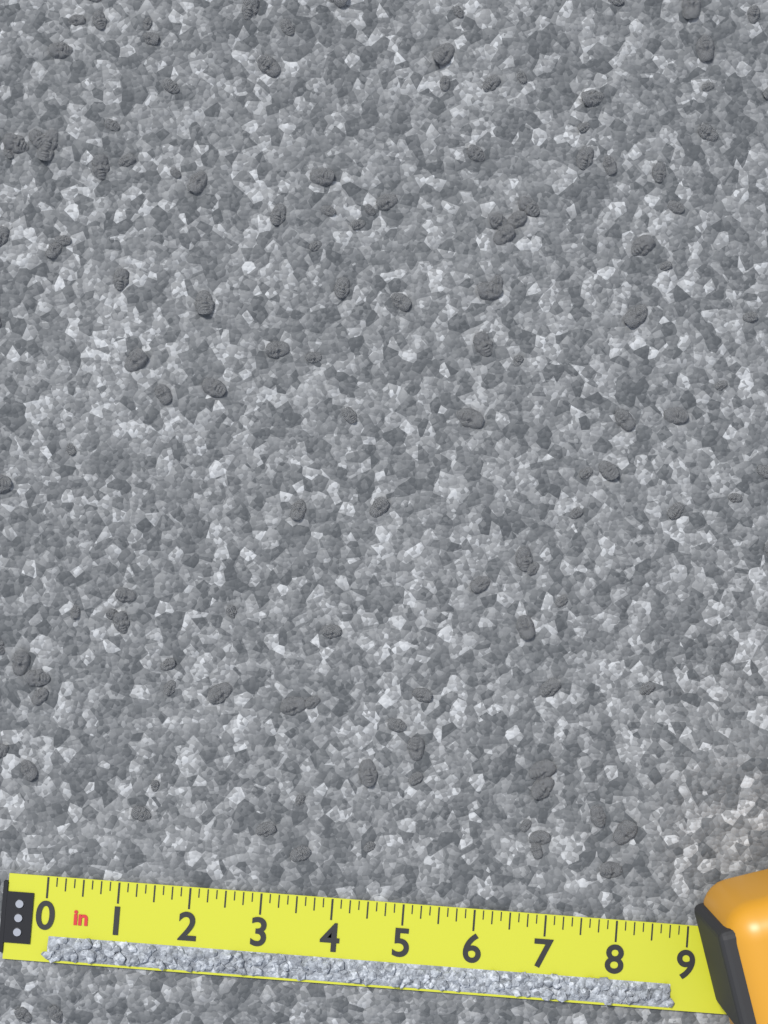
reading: 8.875 in
